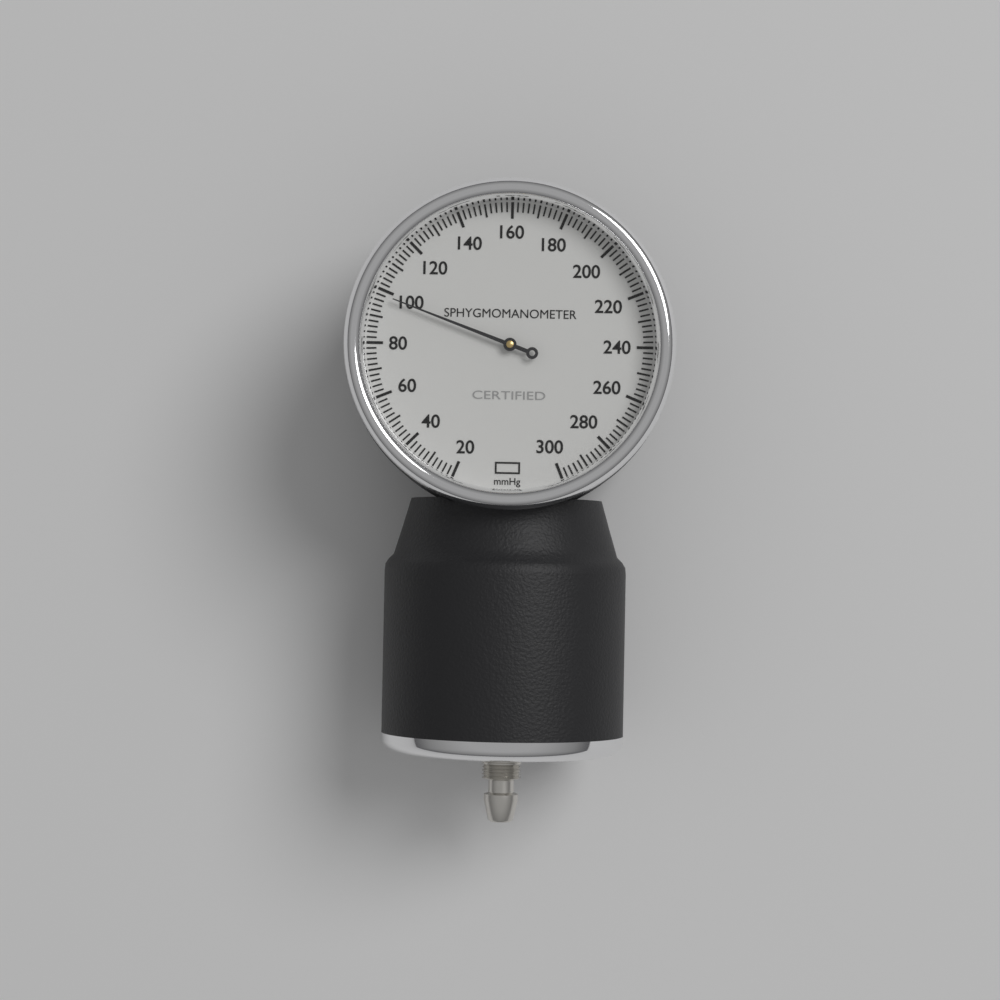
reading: 98 mmHg
